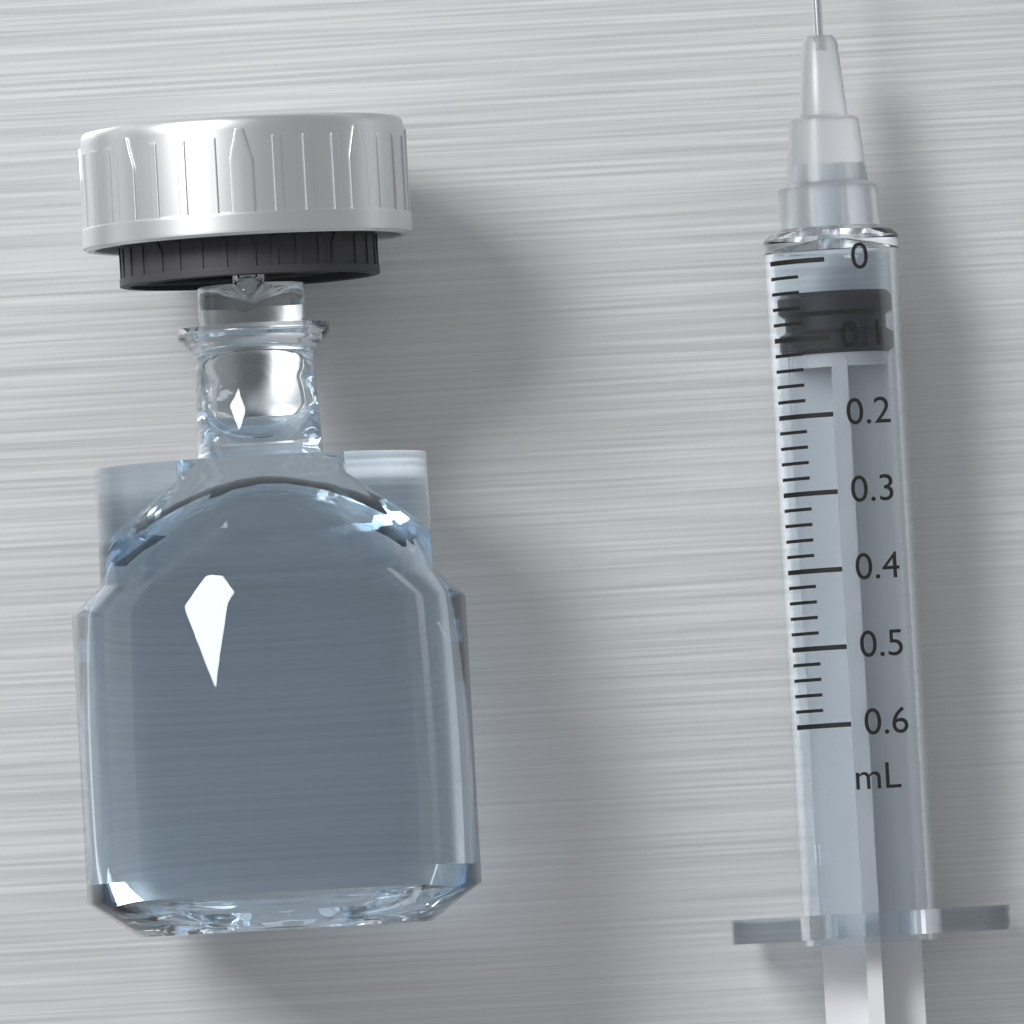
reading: 0.04 mL
